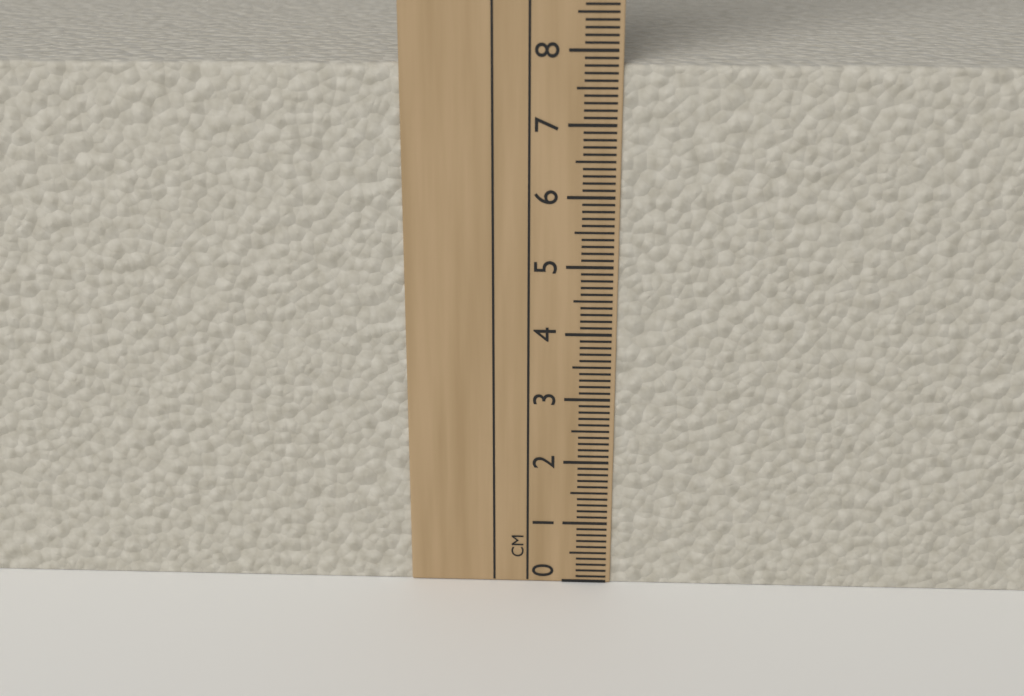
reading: 7.8 cm
